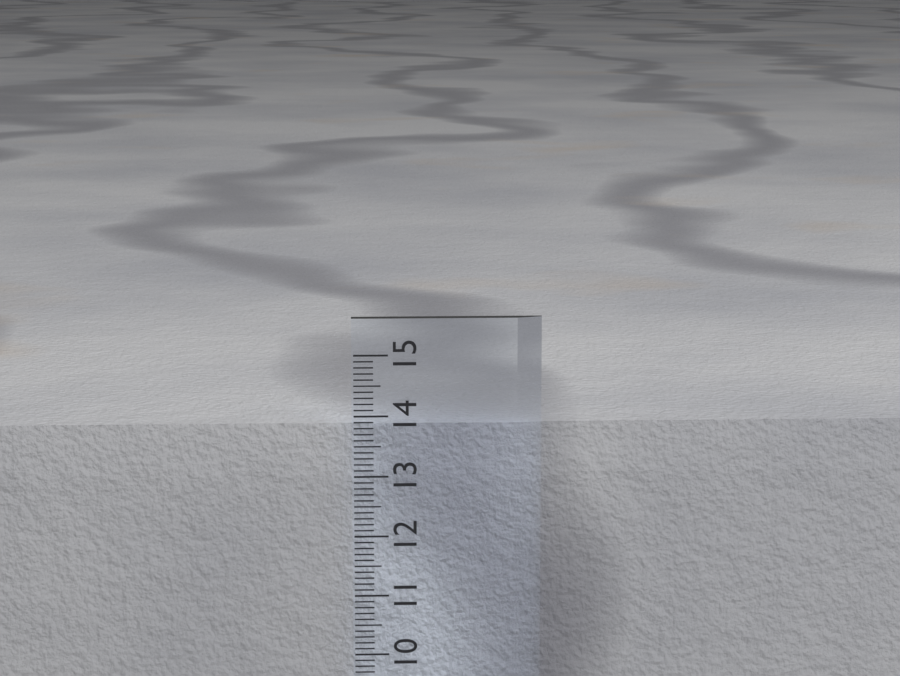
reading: 13.8 cm
